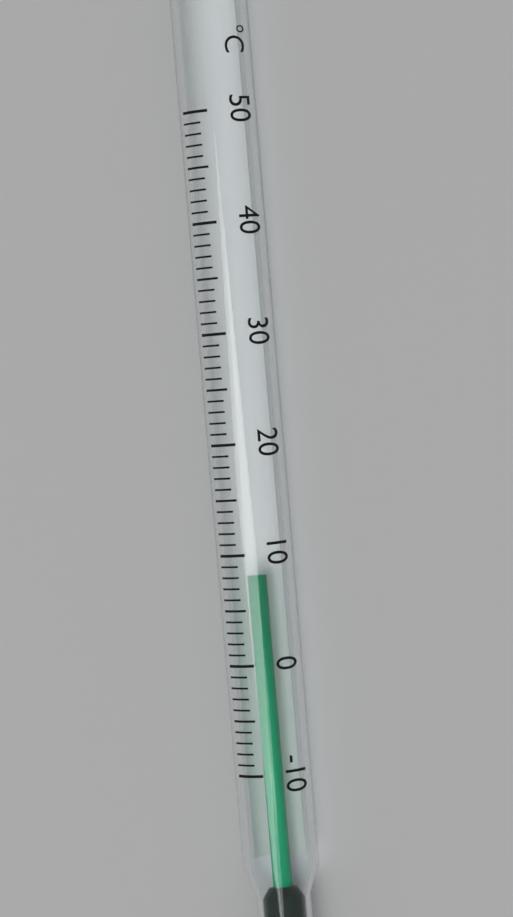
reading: 8 °C
